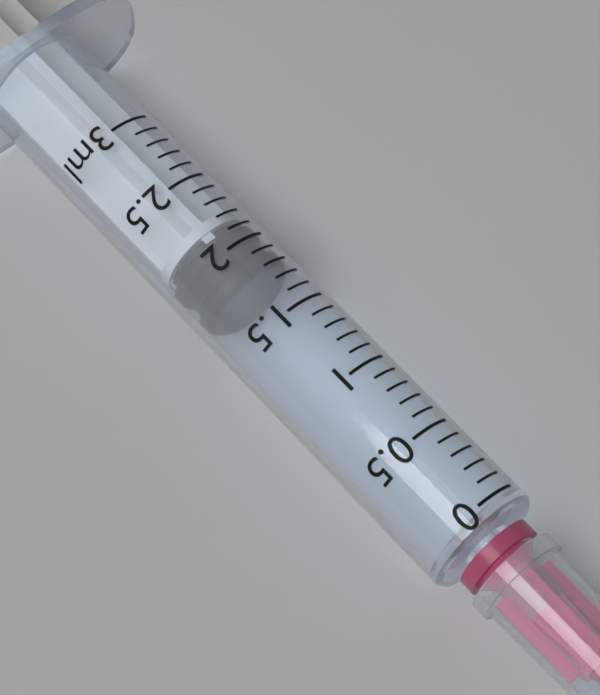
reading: 1.8 ml
